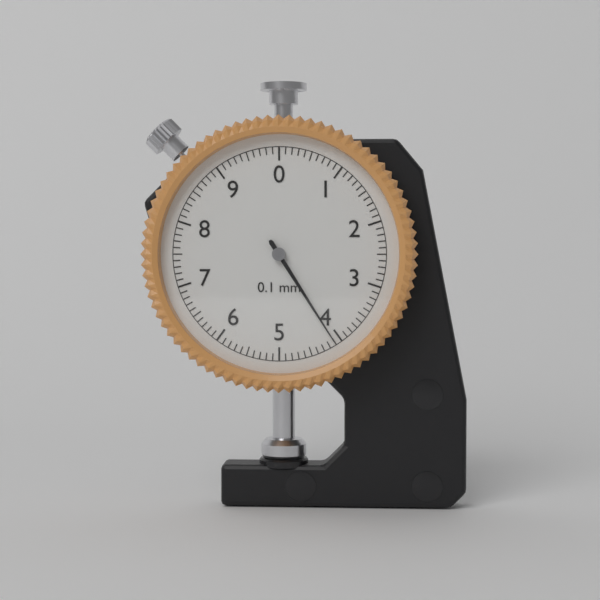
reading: 4.1 mm
